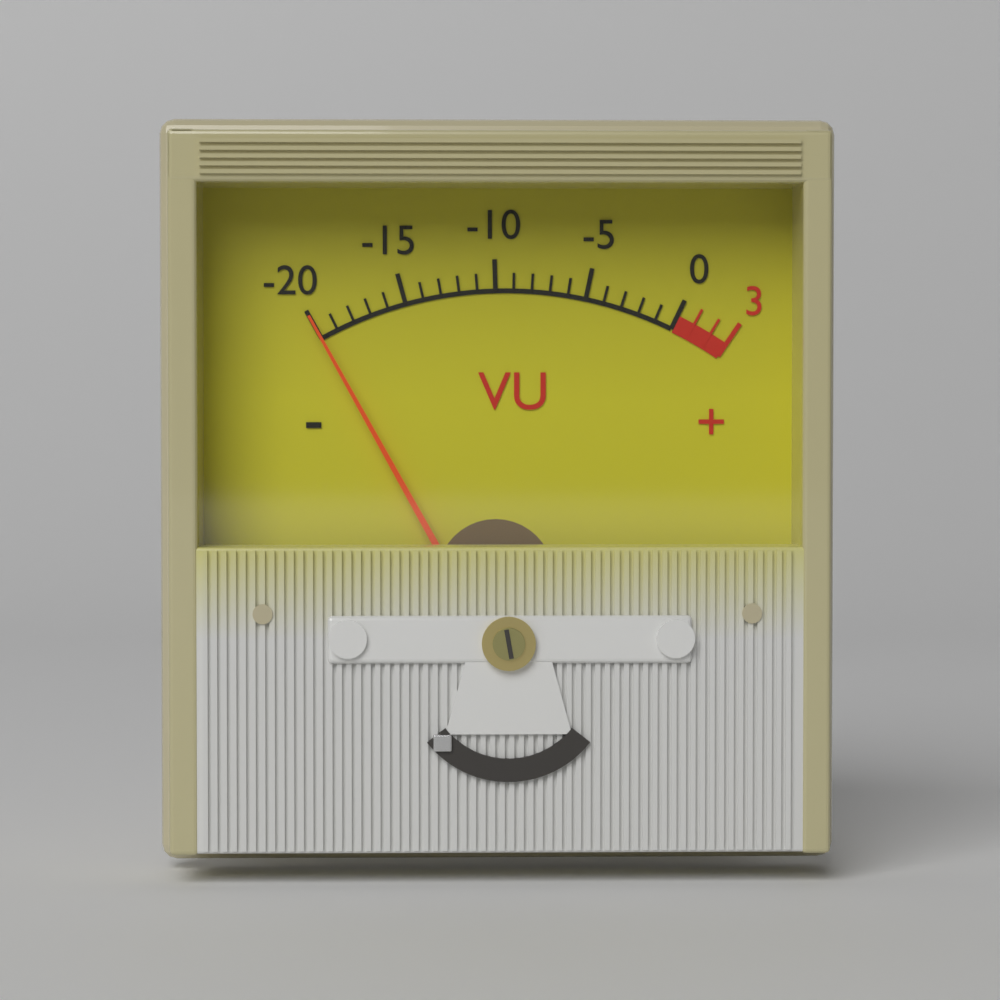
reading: -20 VU
